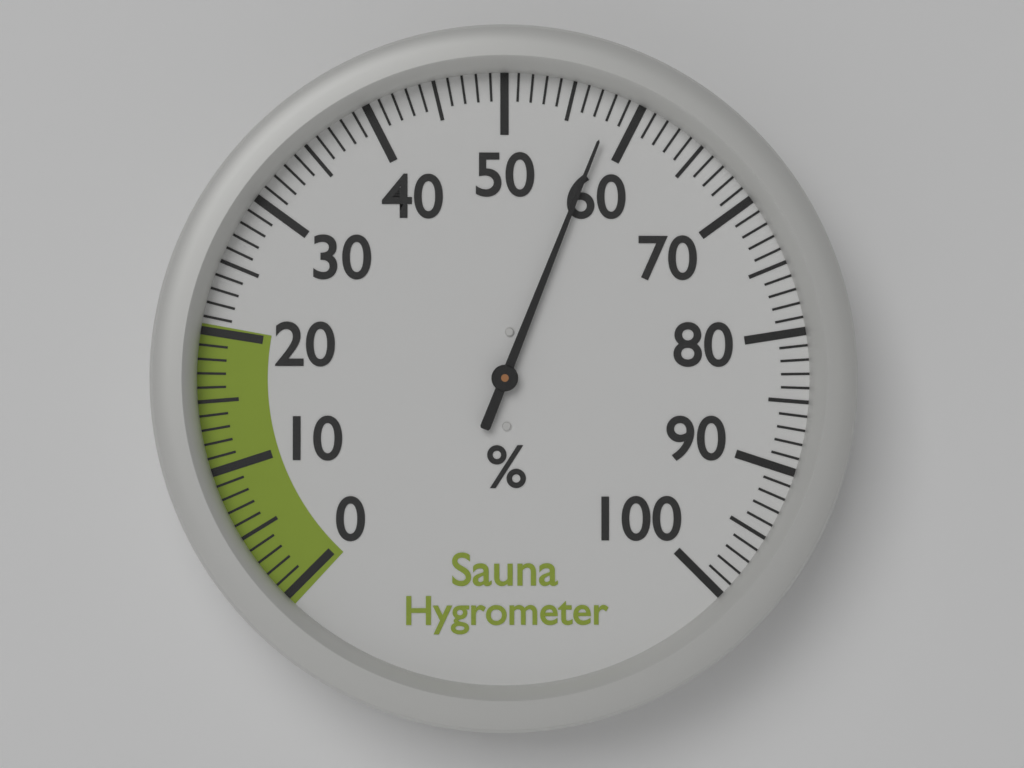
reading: 58 %
